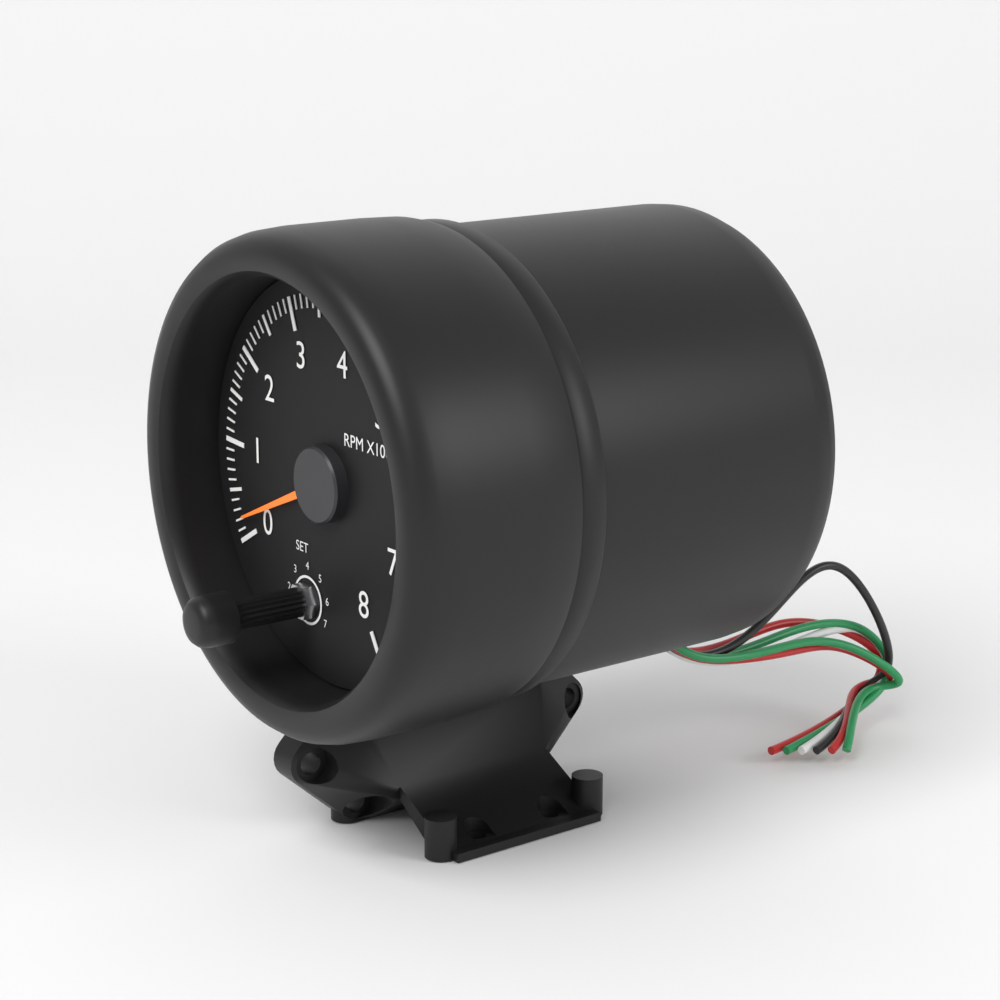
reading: 0.2 RPM x1000
